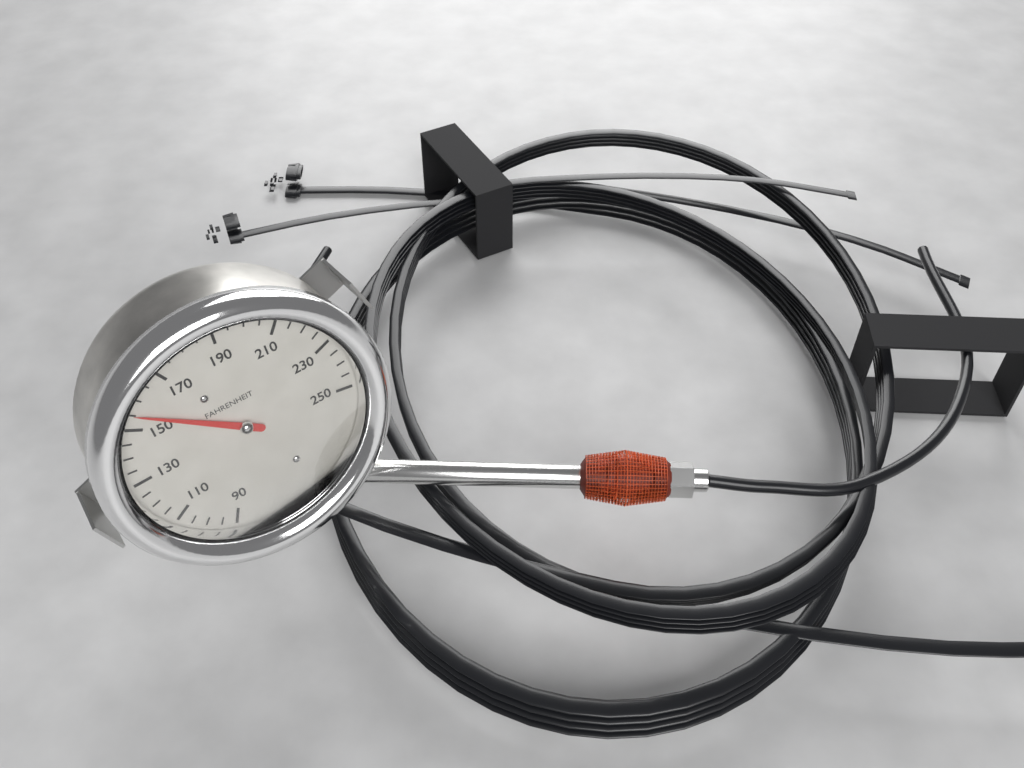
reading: 155 °F
